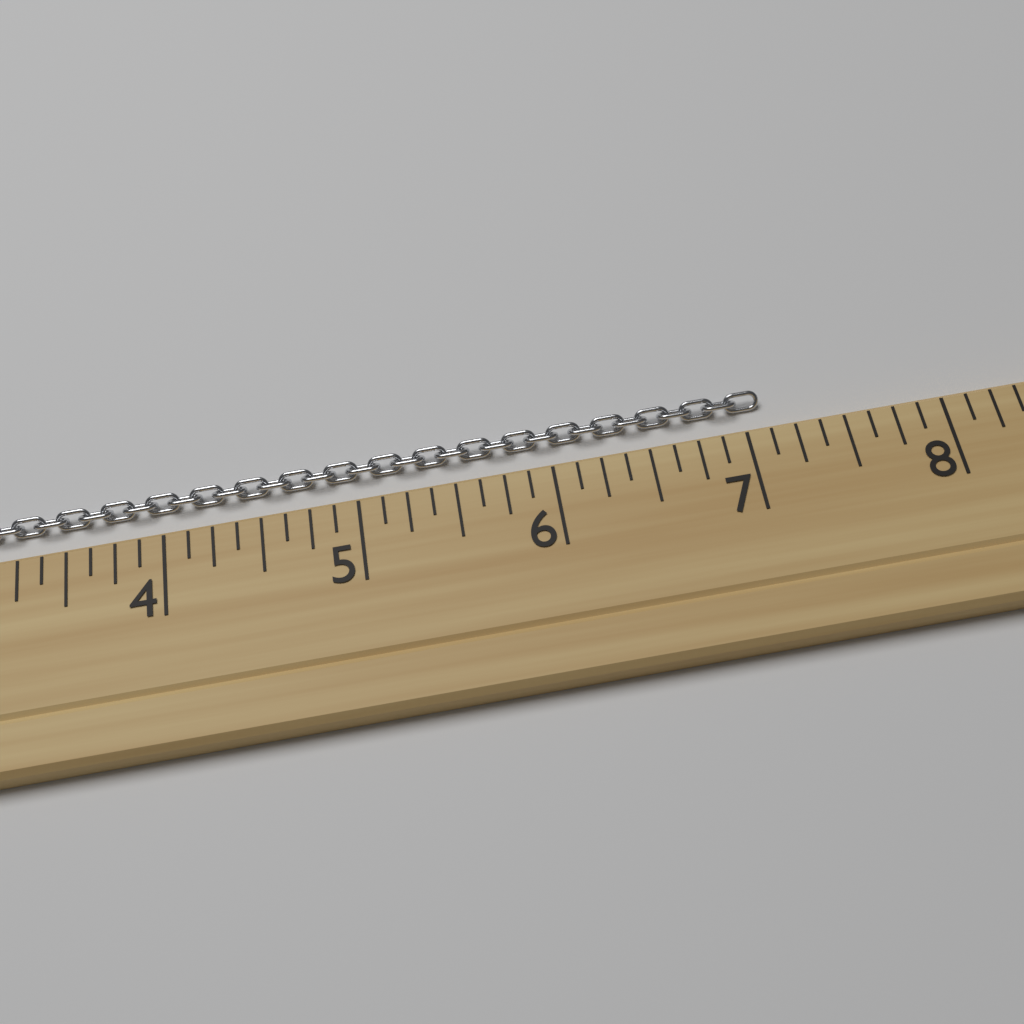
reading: 7.125 (no unit)
